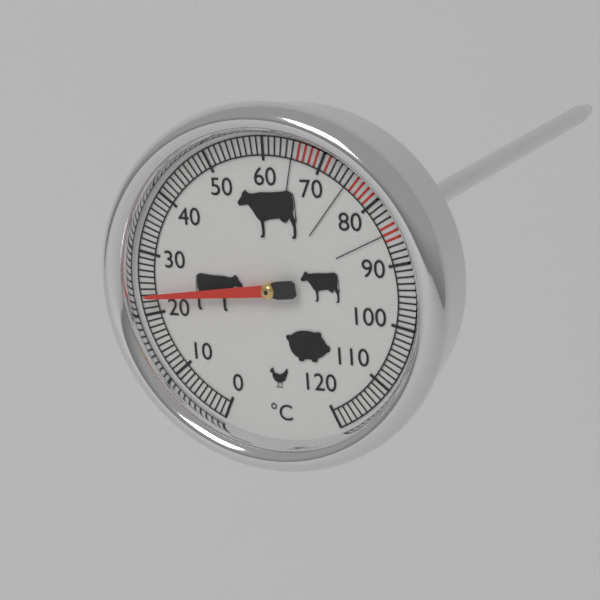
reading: 23 °C
